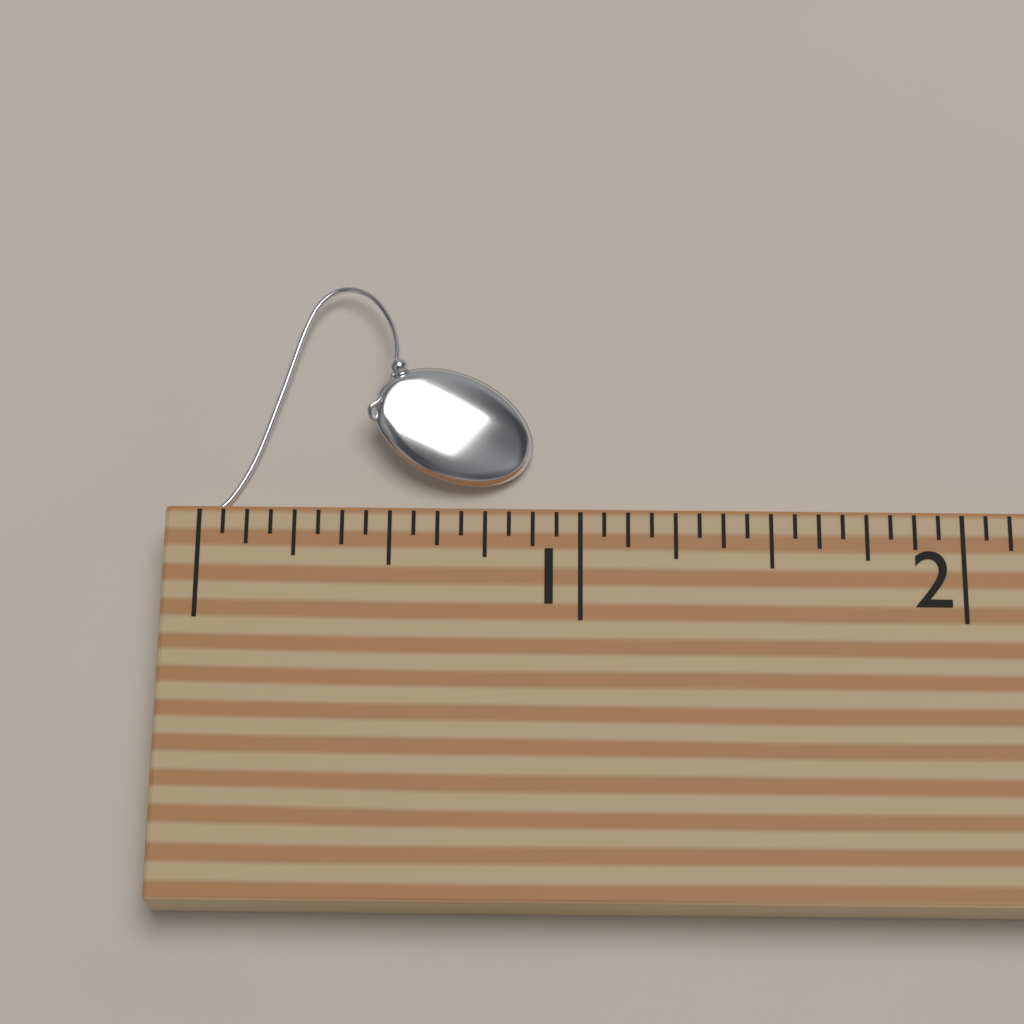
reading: 0.8750 (no unit)
